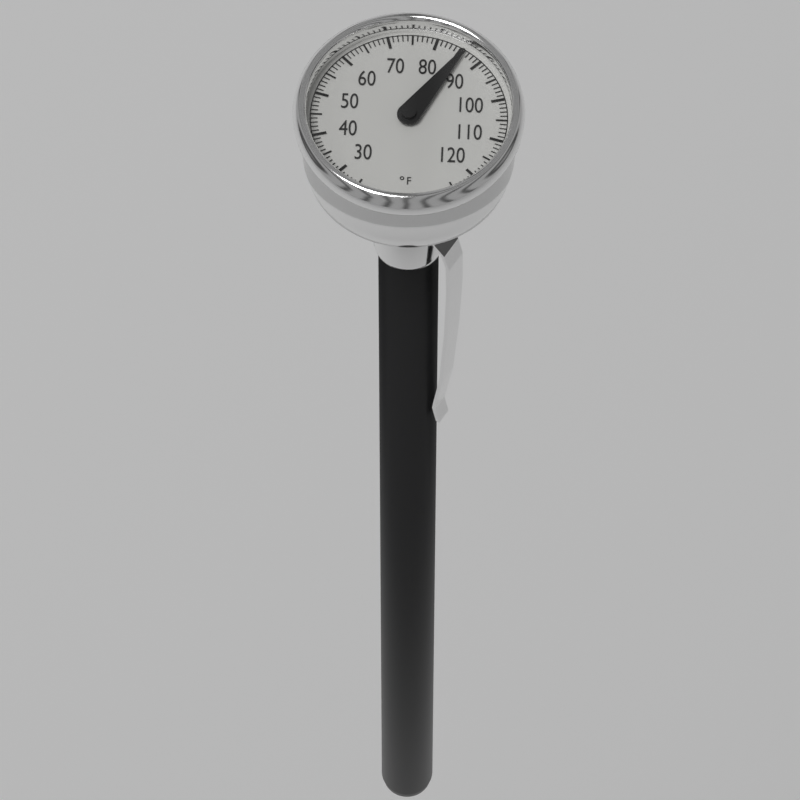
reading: 86 °F
